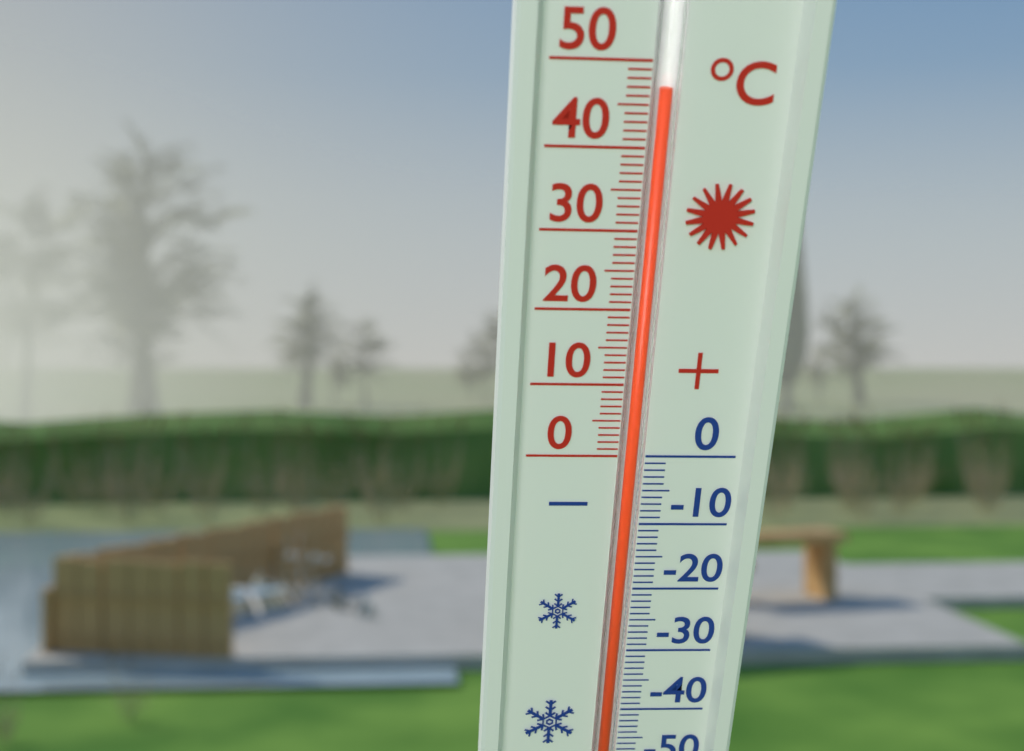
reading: 47 °C
